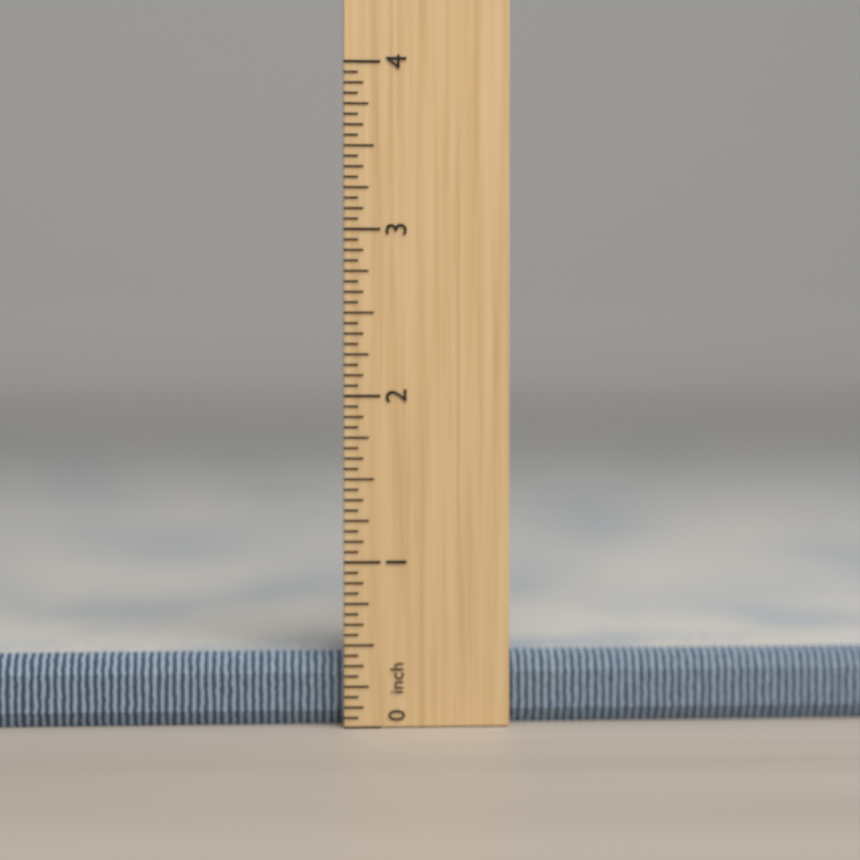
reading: 0.4375 inch
